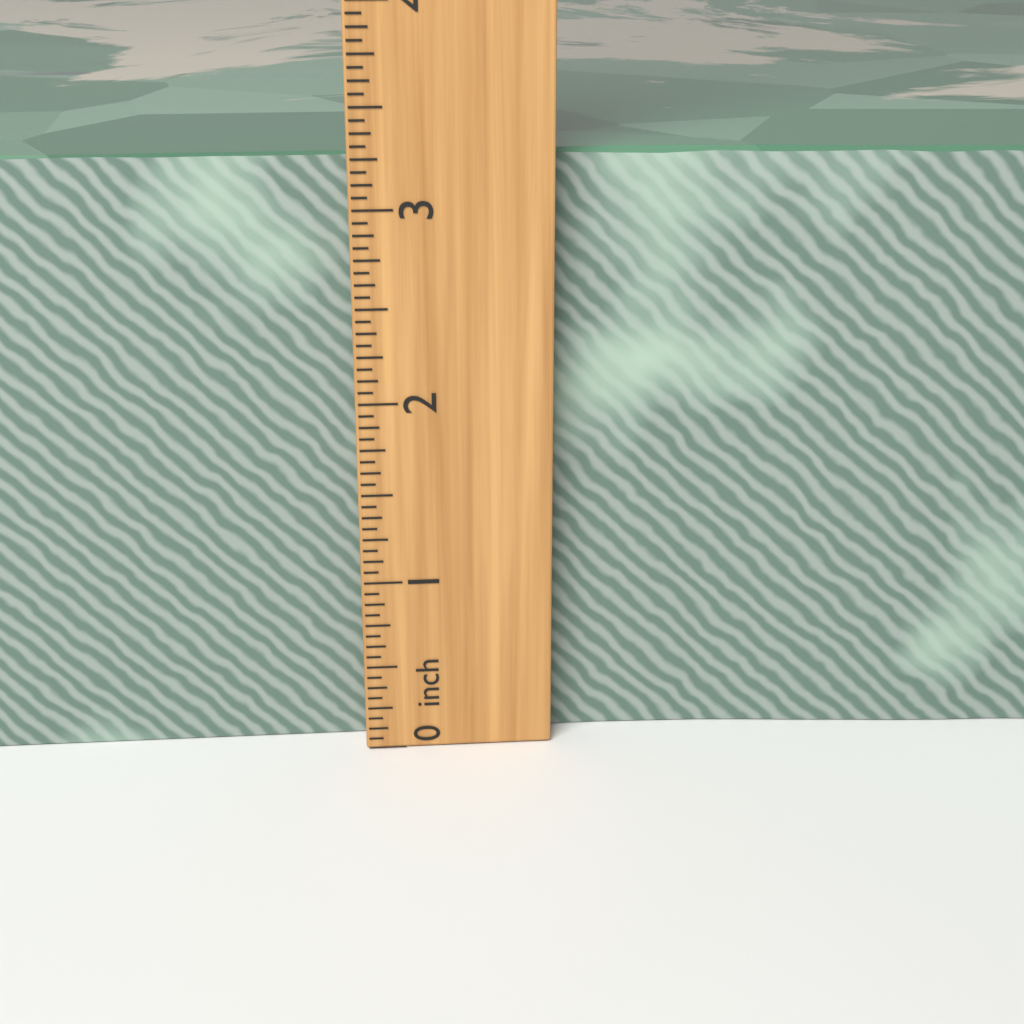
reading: 3.2500 inch
